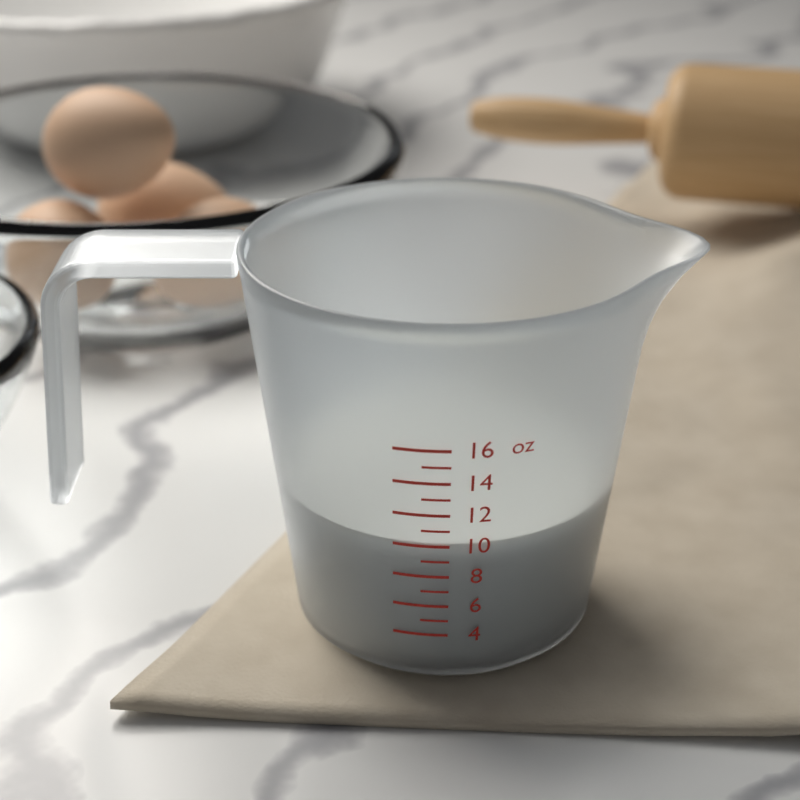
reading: 10 oz
